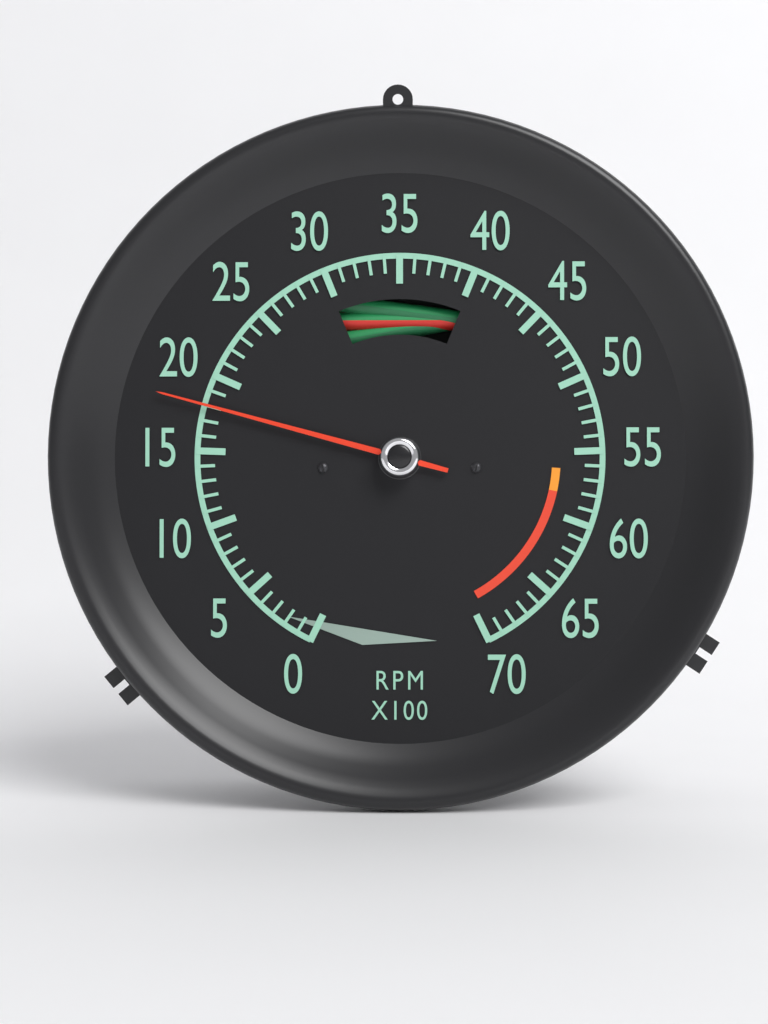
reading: 18 RPM x100
